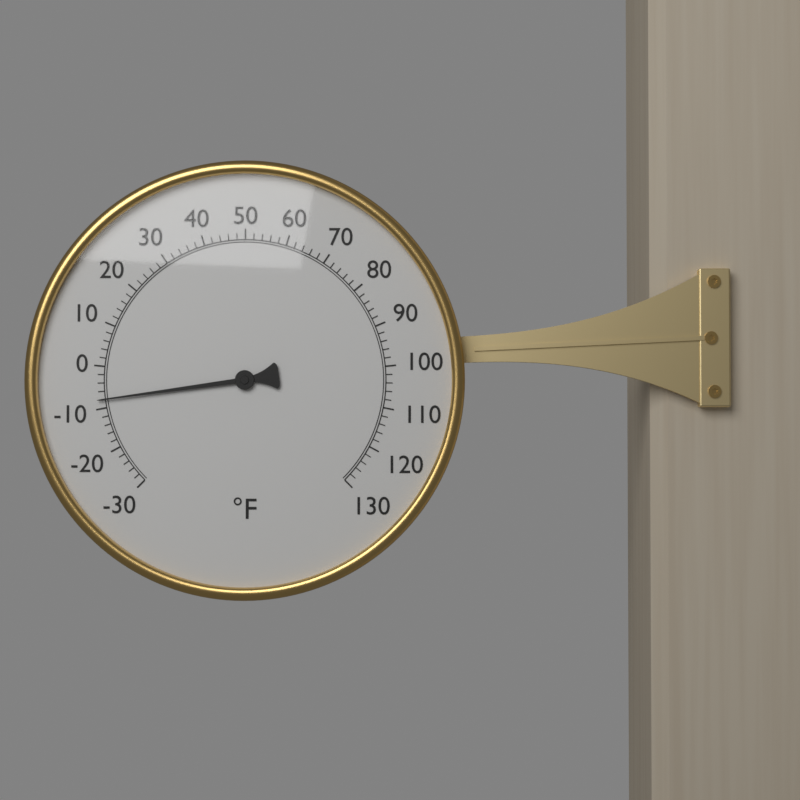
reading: -8 °F
